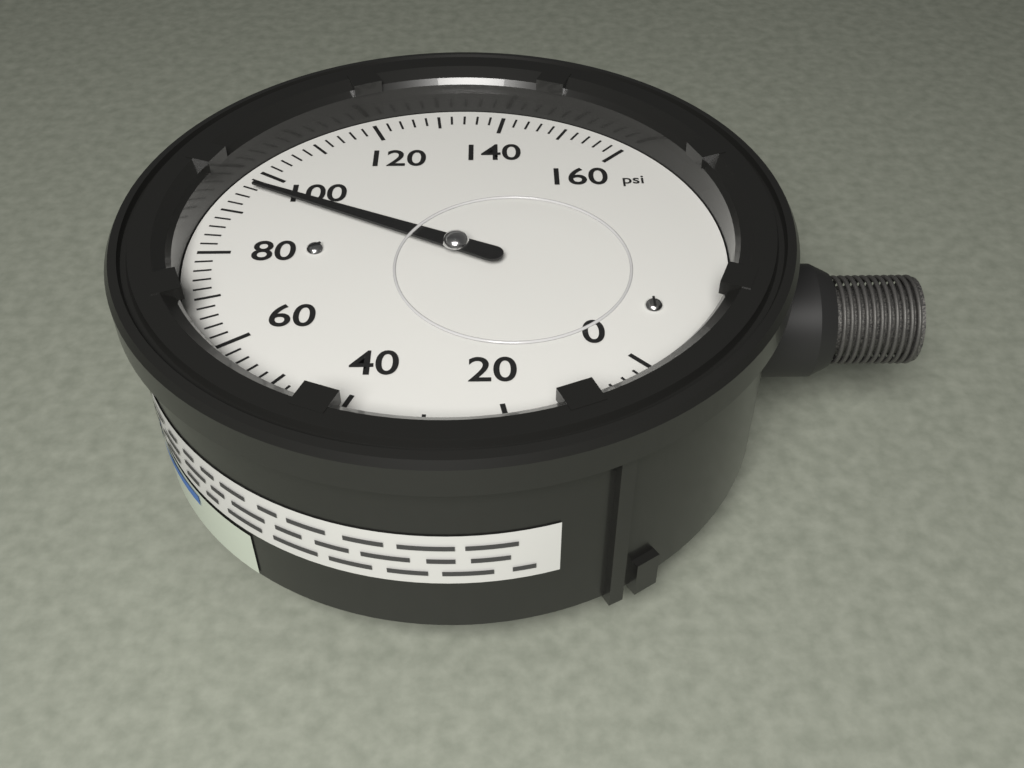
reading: 96 psi
